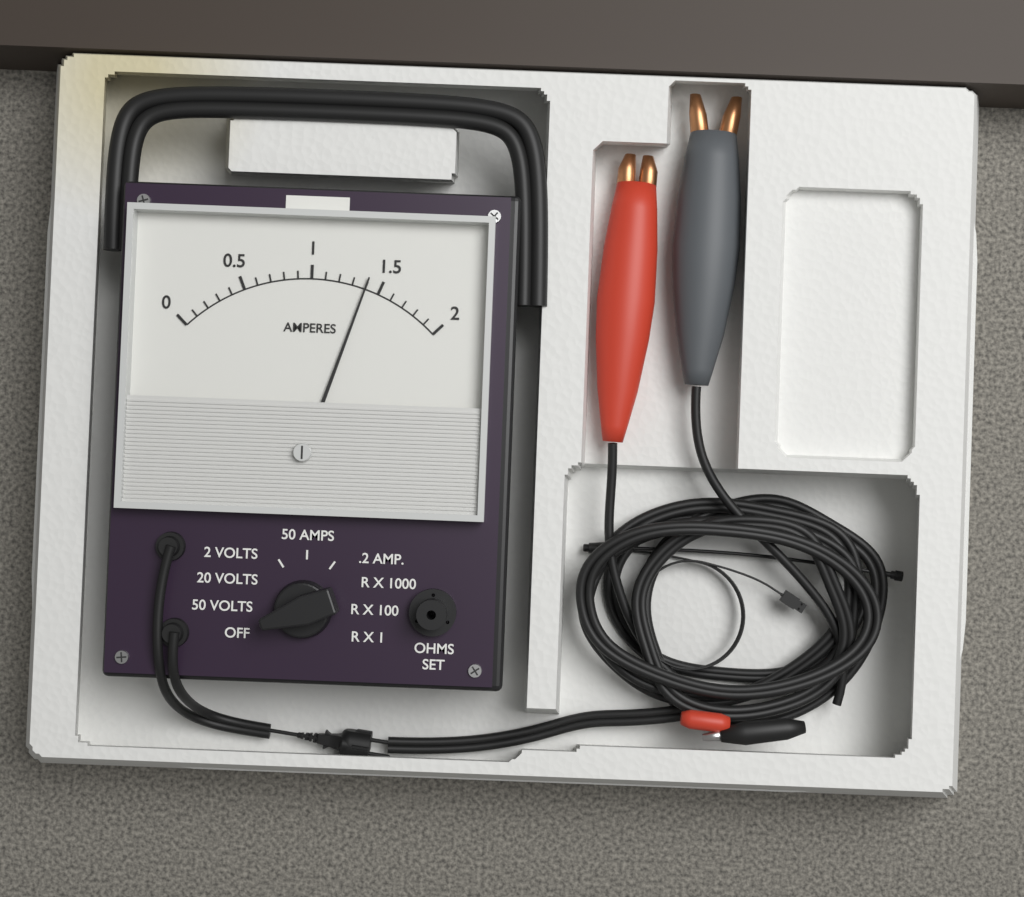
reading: 1.4 A
